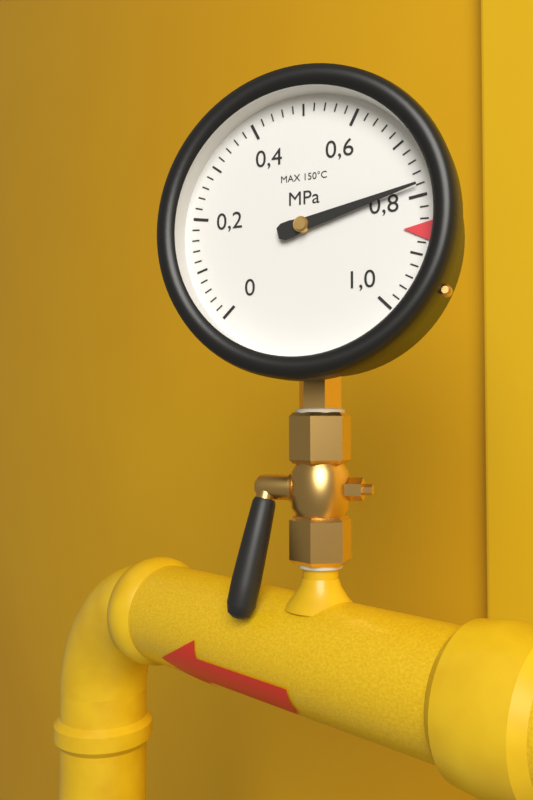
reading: 0.78 MPa
